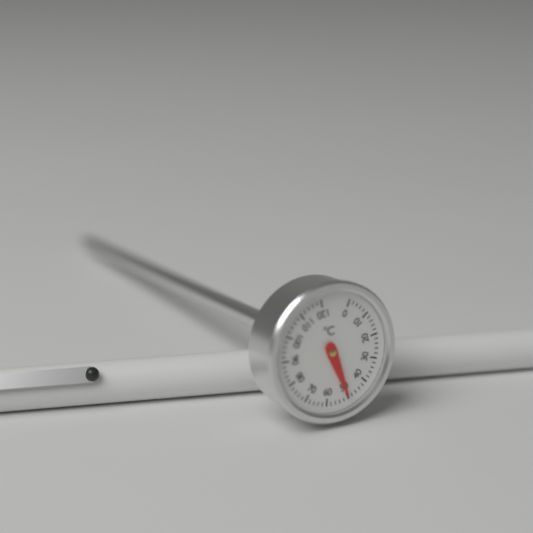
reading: 50 °C
